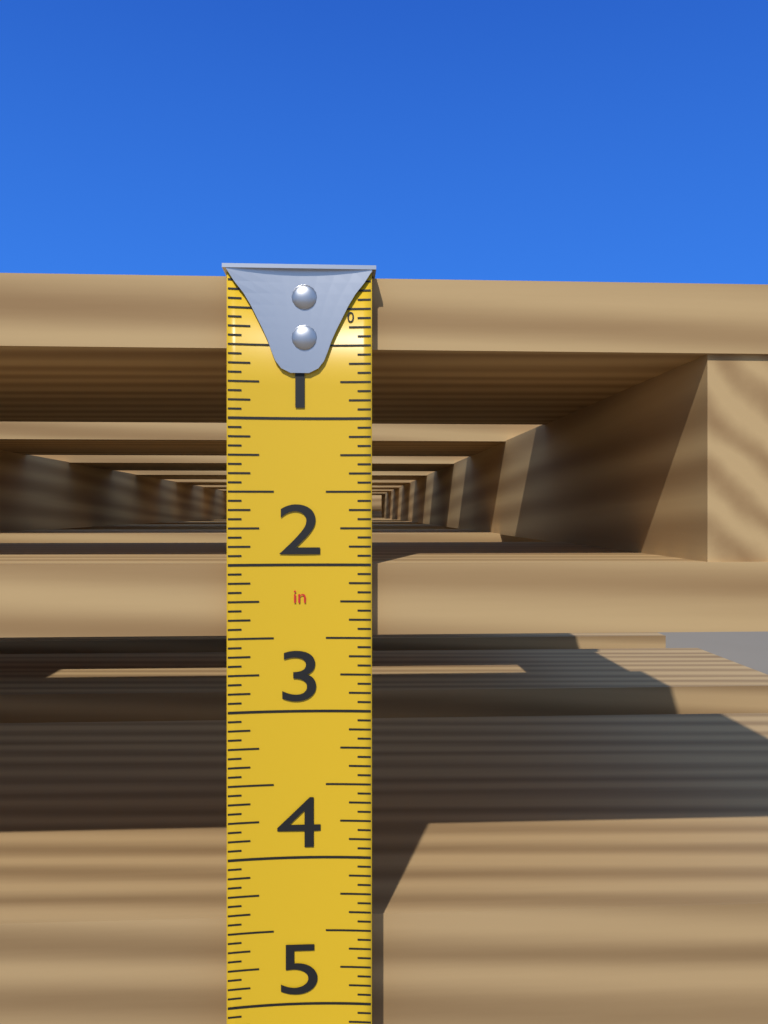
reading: 2.5000 in
